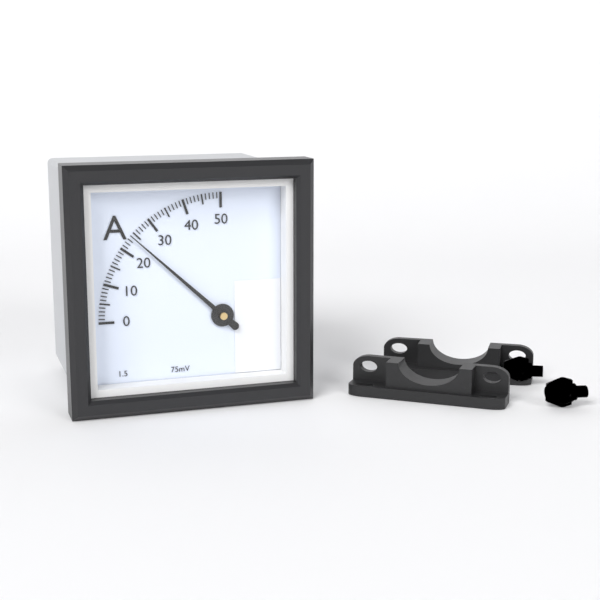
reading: 24 A
